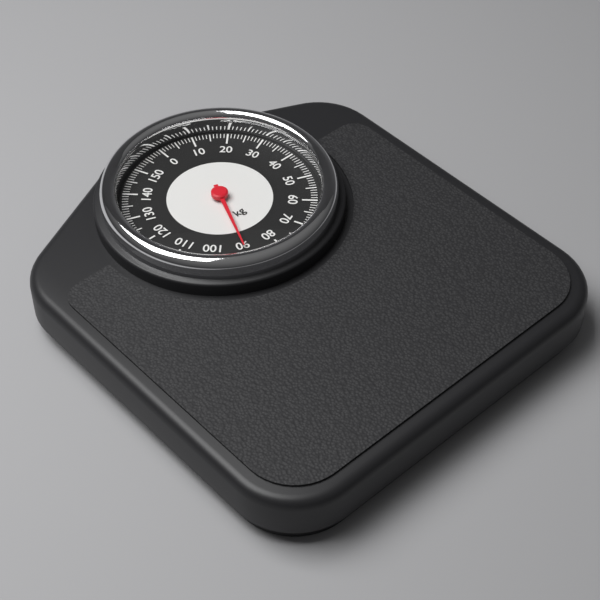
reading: 90 kg
